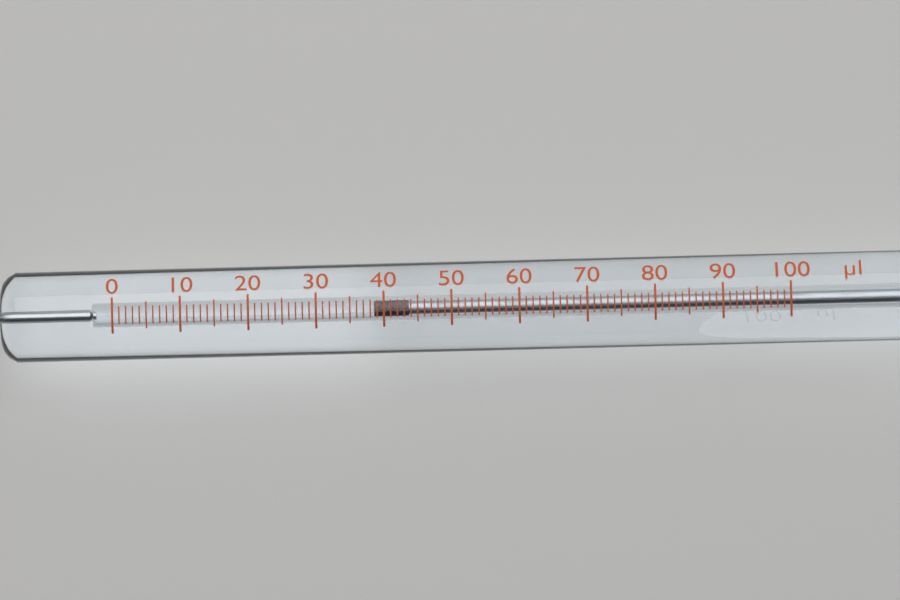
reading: 39 µl
